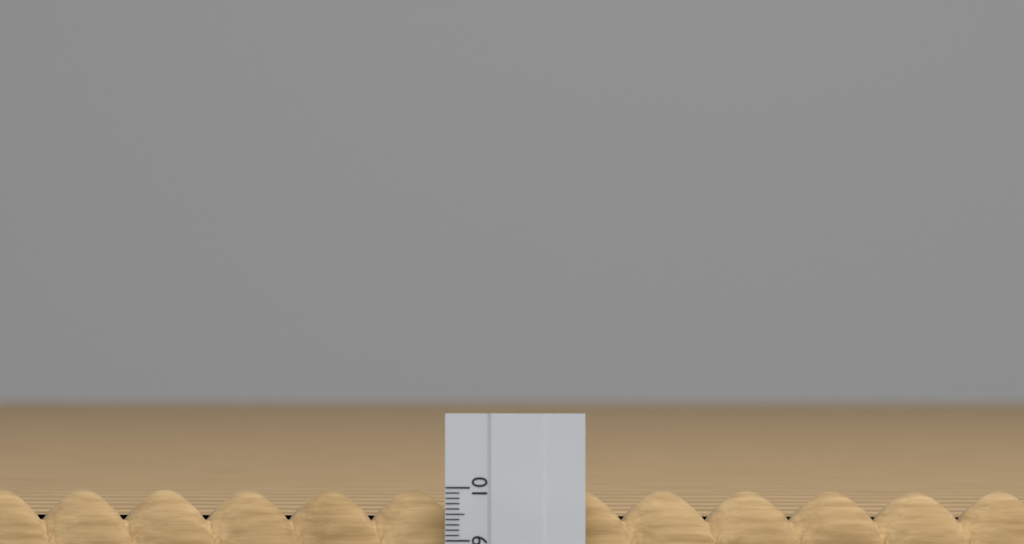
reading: 9.9 cm
